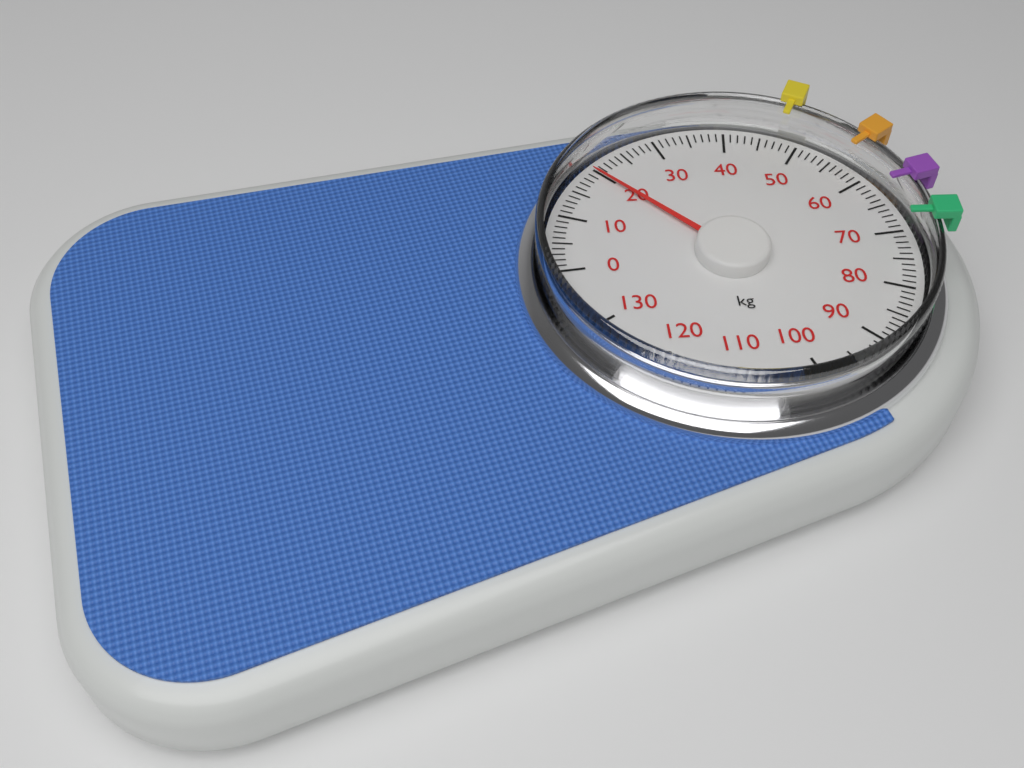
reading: 20 kg
